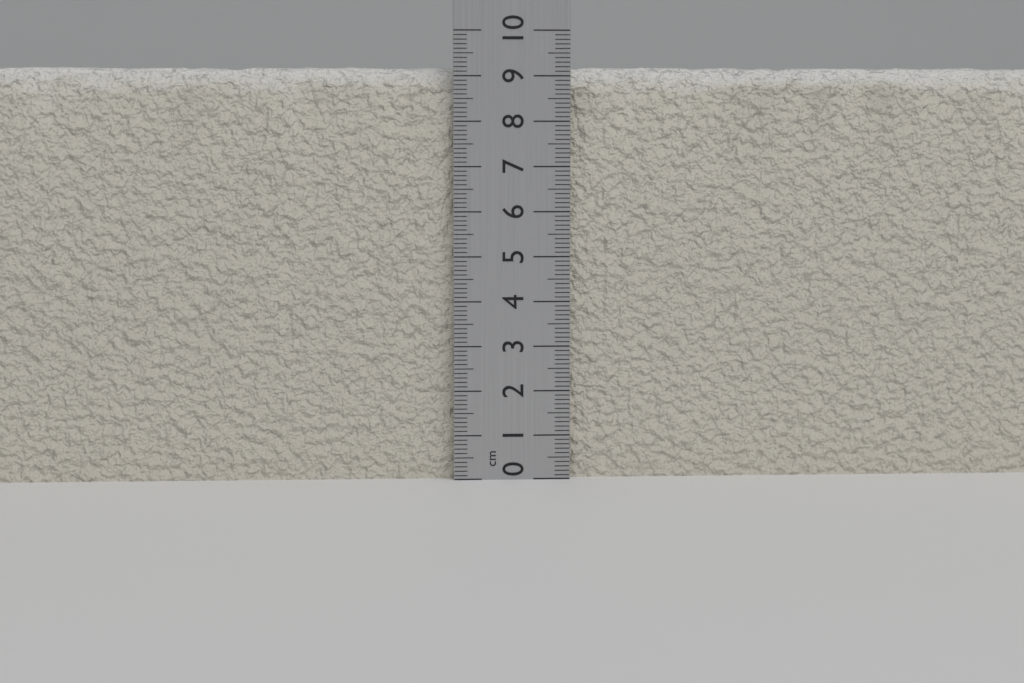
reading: 9.2 cm
